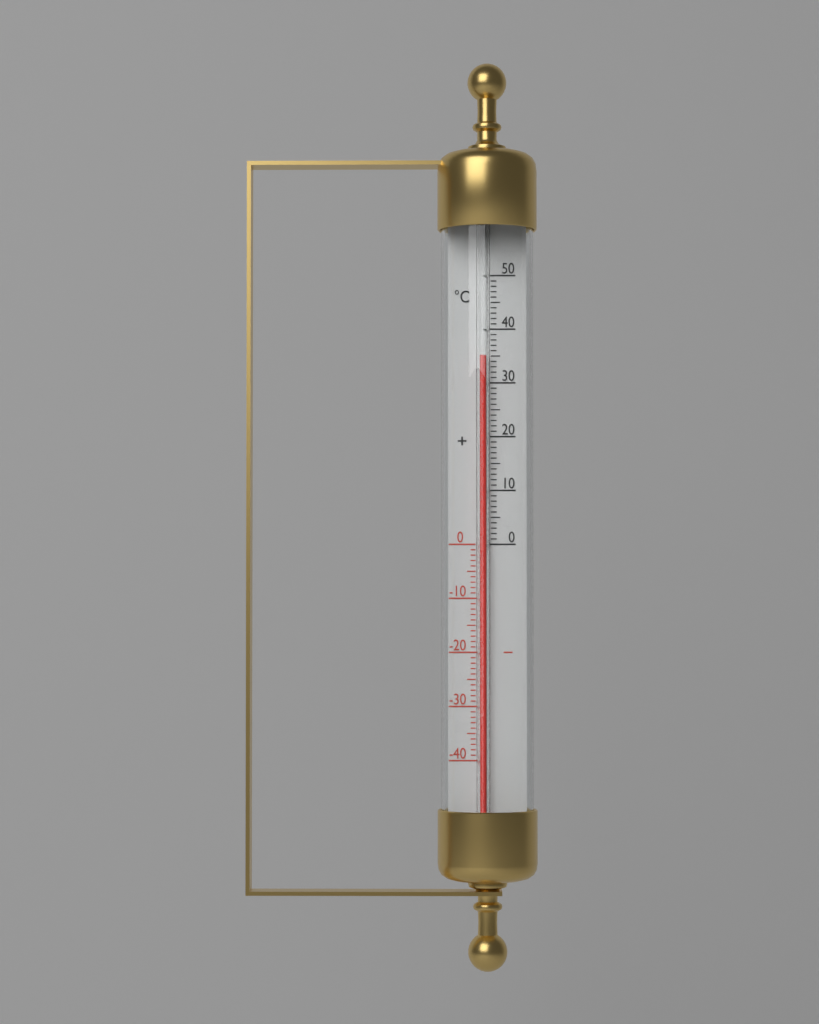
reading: 35 °C
